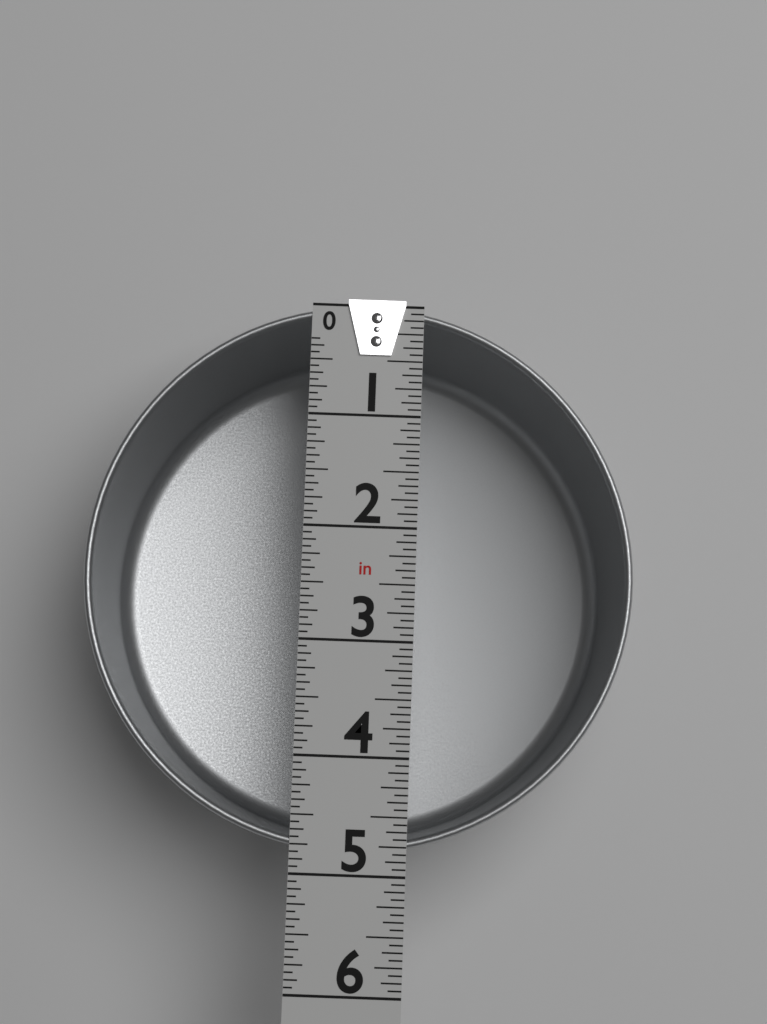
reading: 4.8125 in
